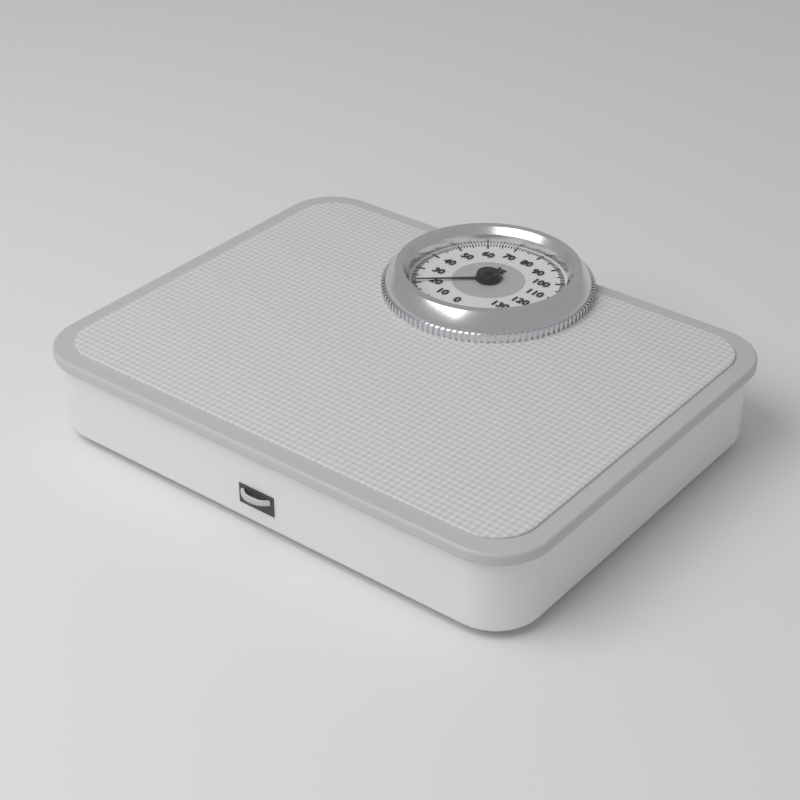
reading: 21 kg
